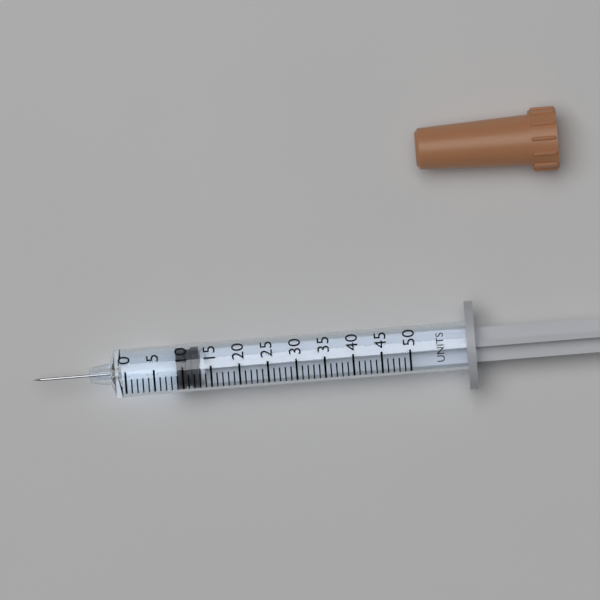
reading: 9 units
